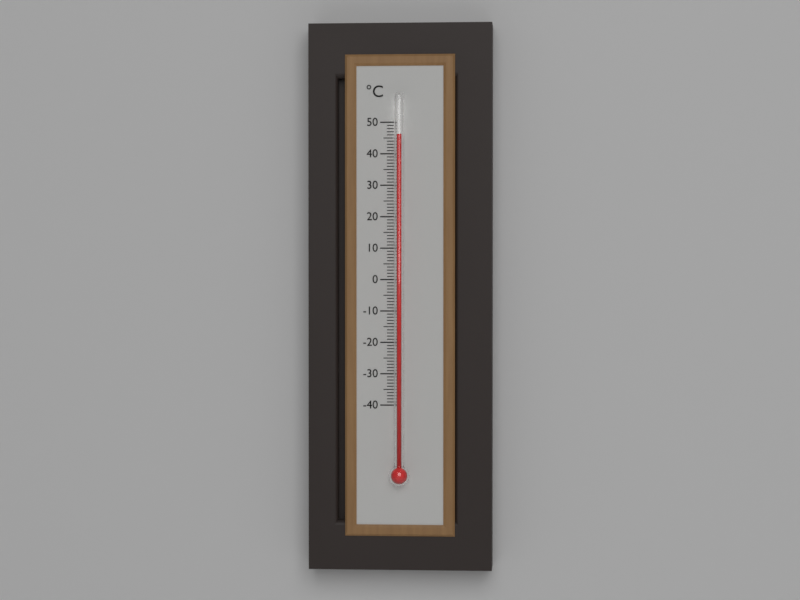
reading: 46 °C
